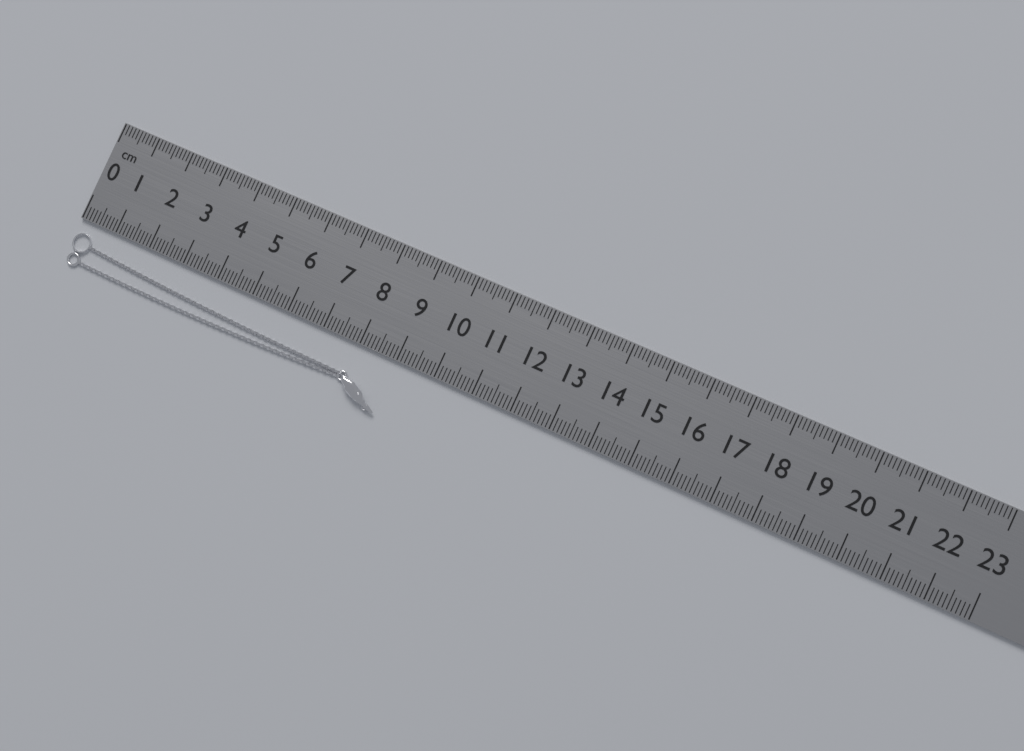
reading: 9.0 cm
